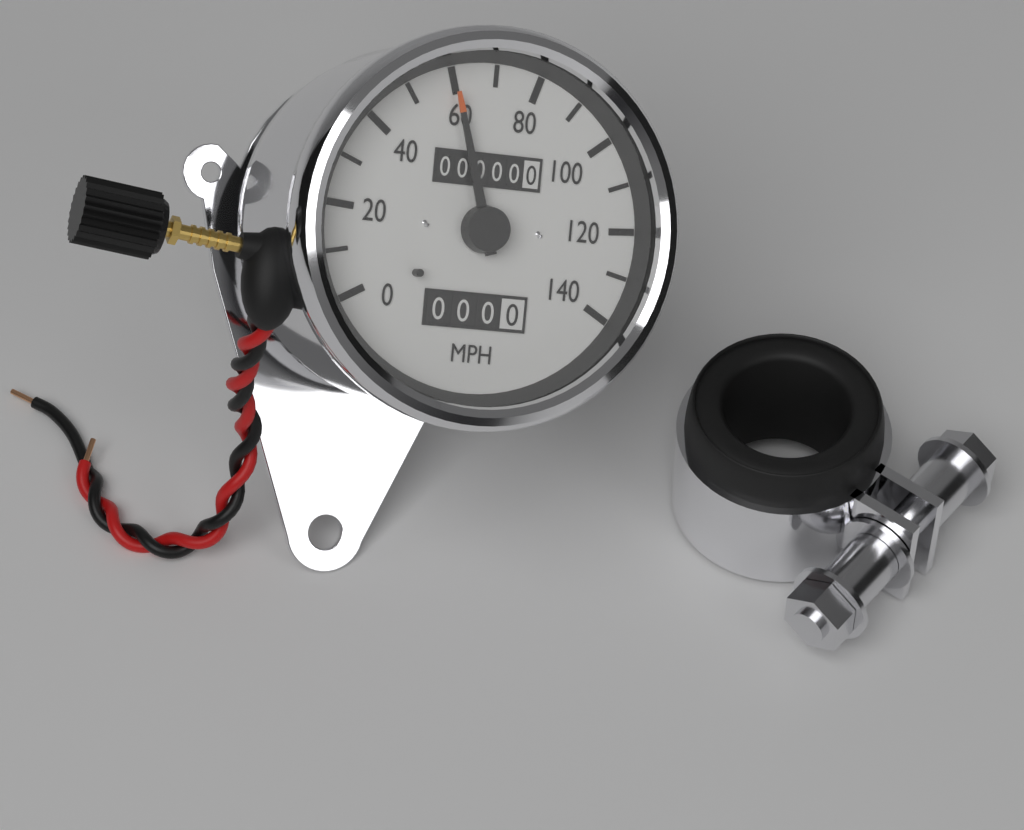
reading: 60 MPH
